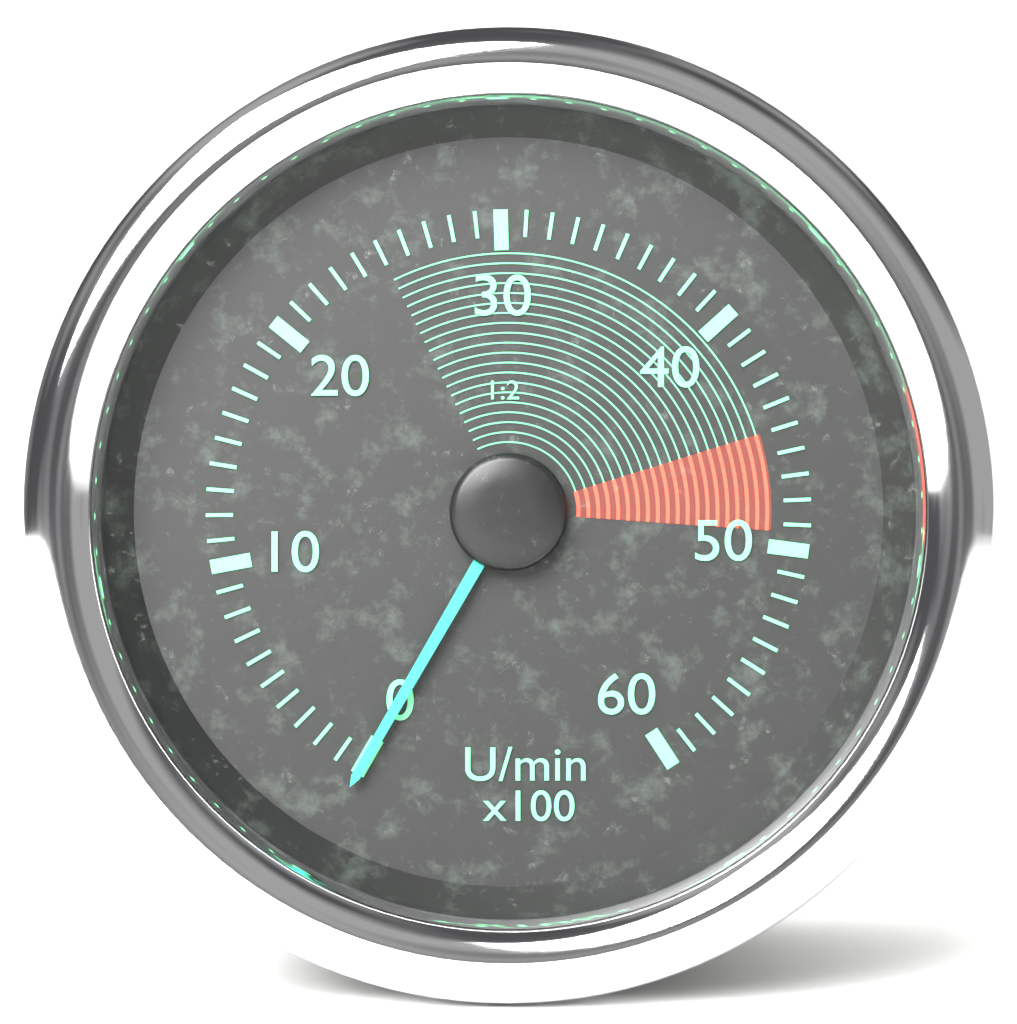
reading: 0 U/min
